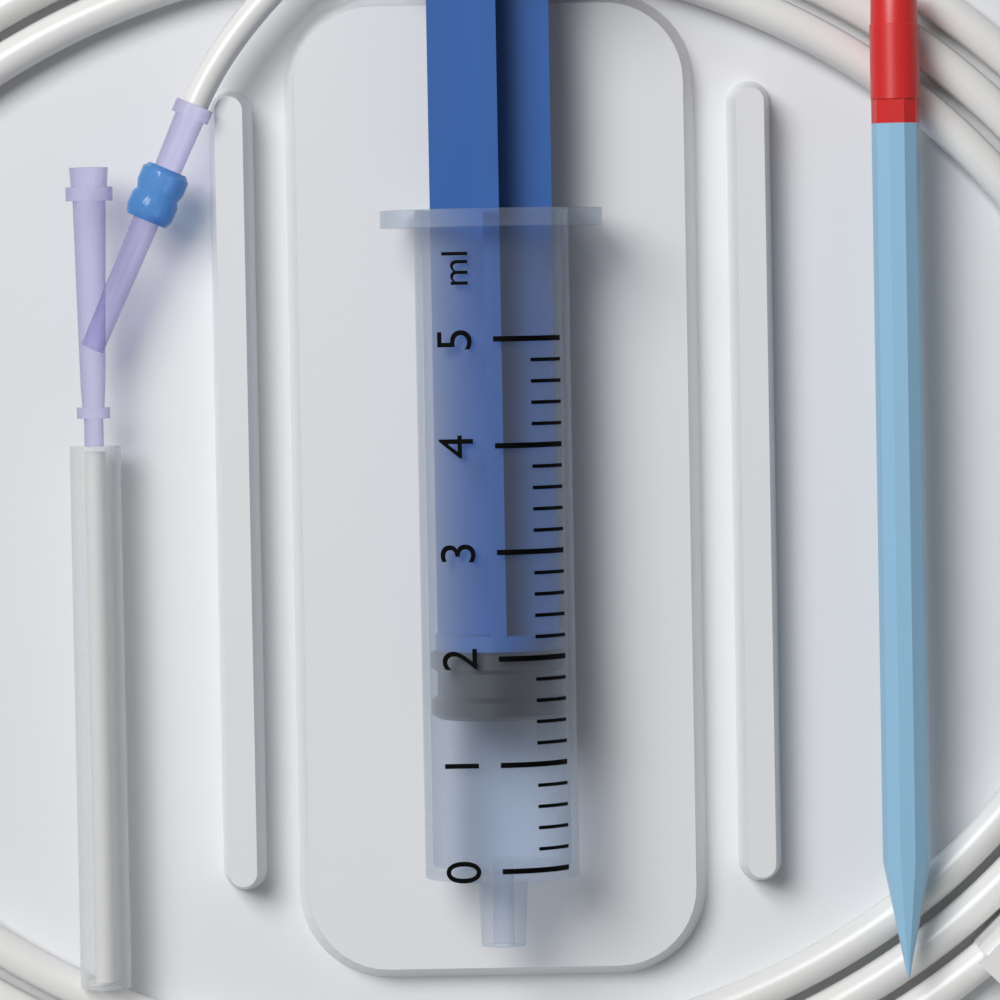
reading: 1.4 ml
